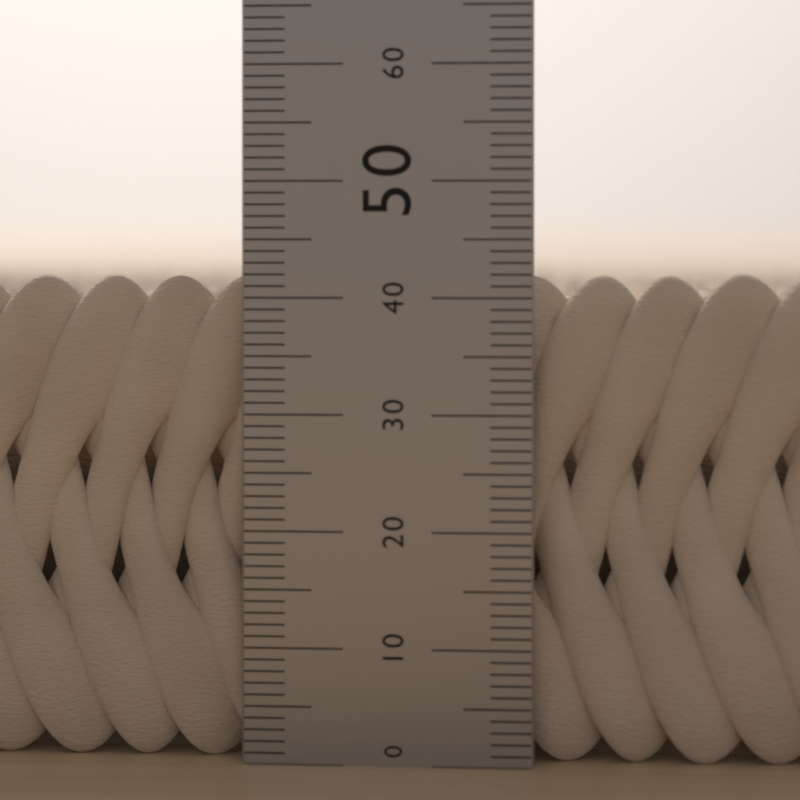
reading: 42 (no unit)
